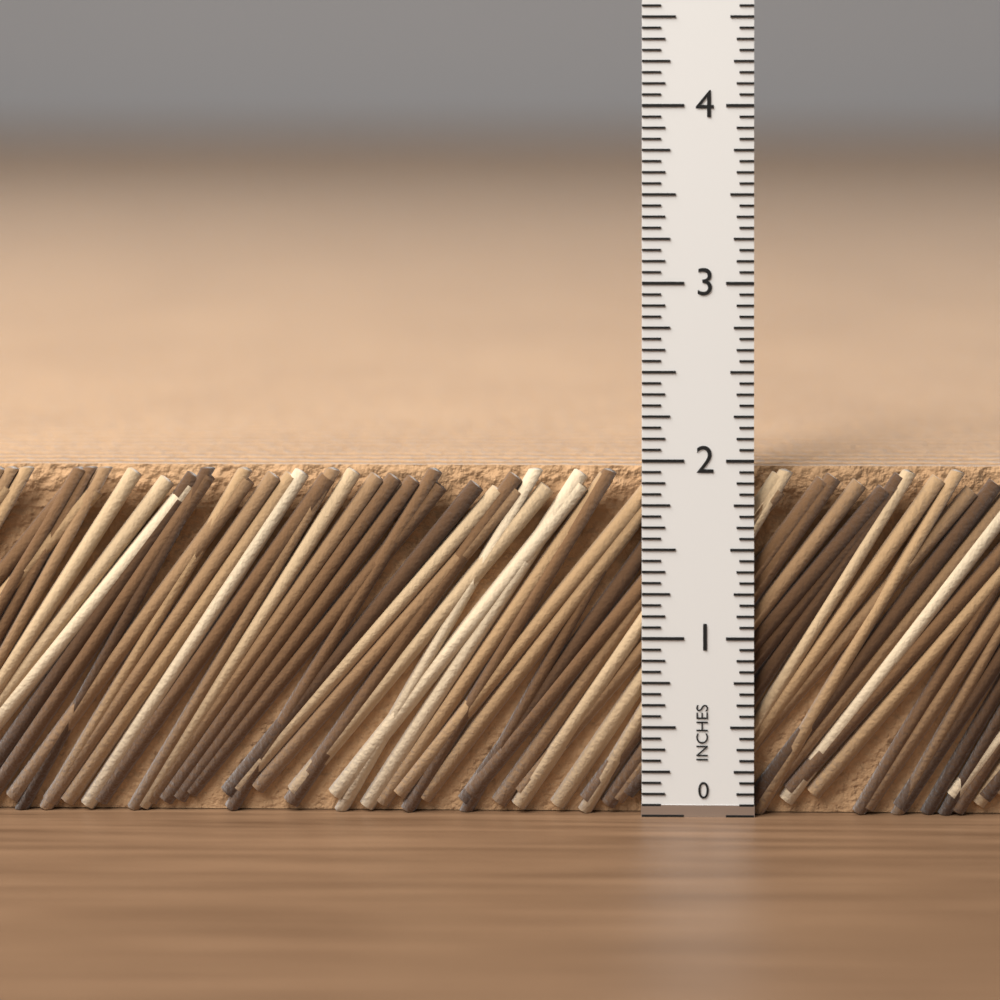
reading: 1.9375 in
